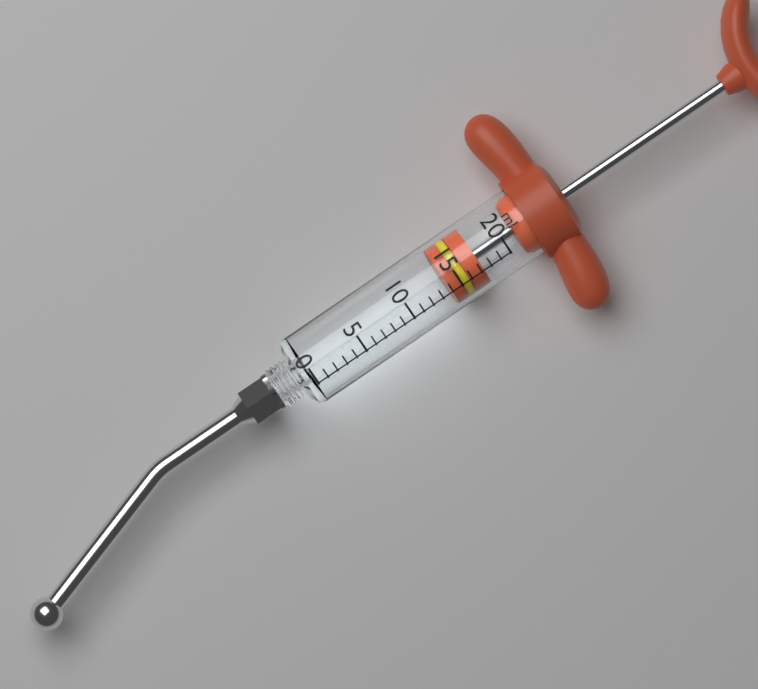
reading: 14 ml
